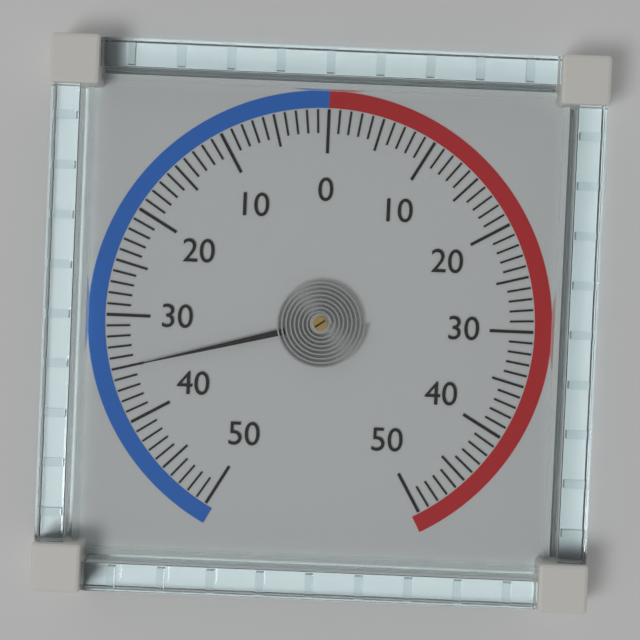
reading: -35 (no unit)
